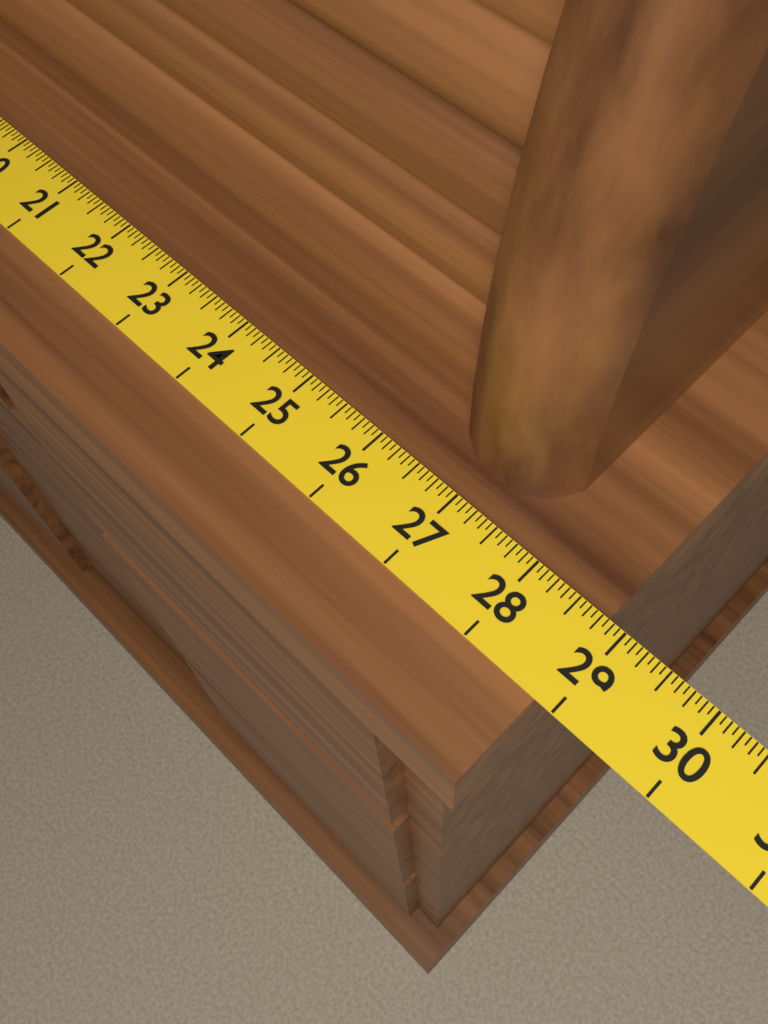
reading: 28.8125 (no unit)
